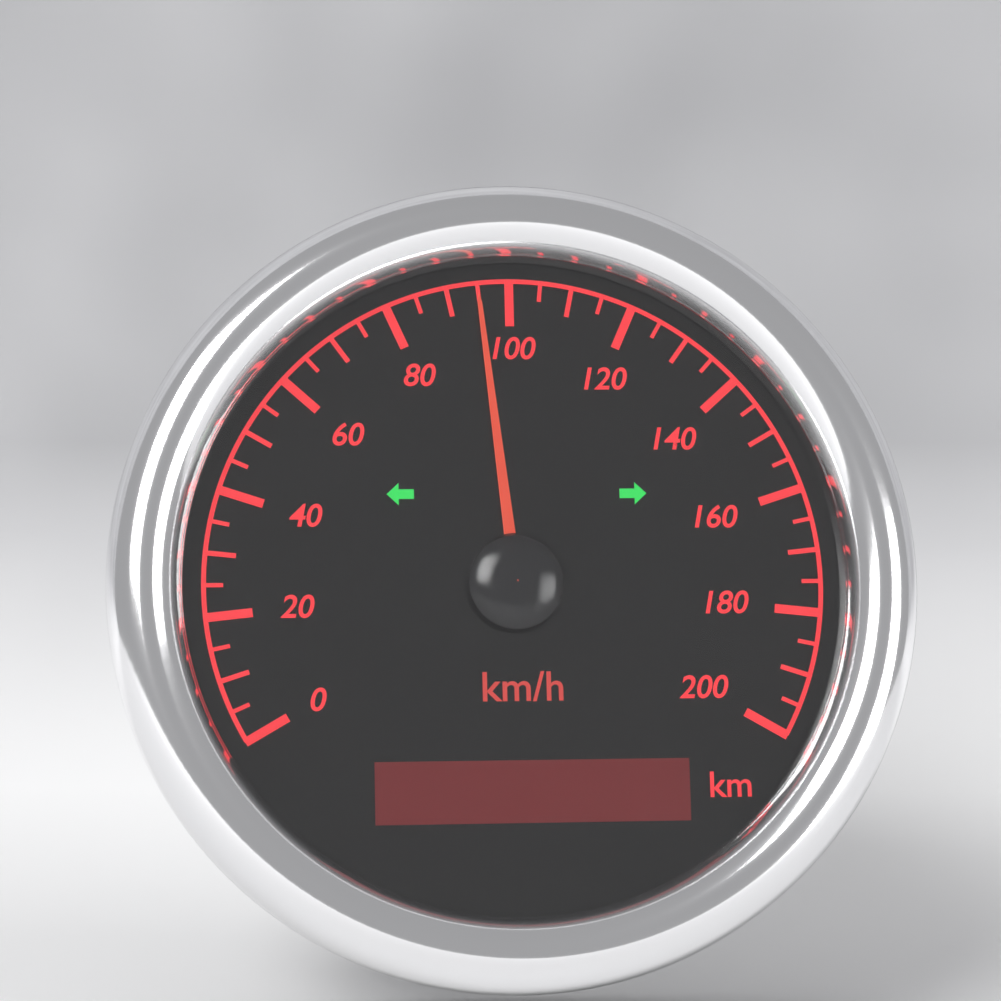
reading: 95 km/h
